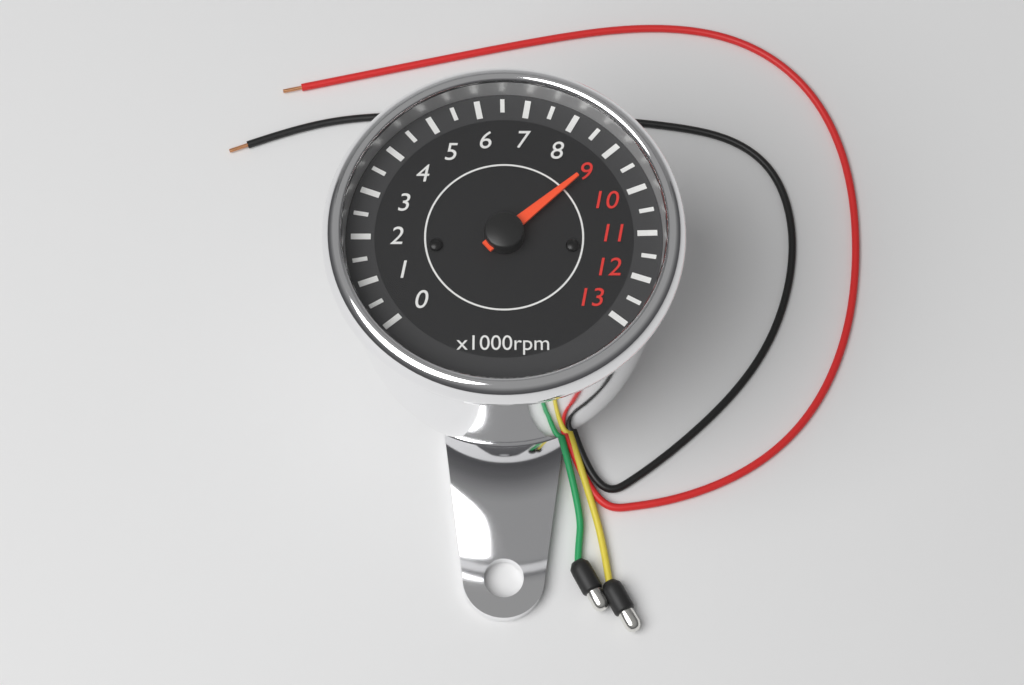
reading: 9000 rpm
